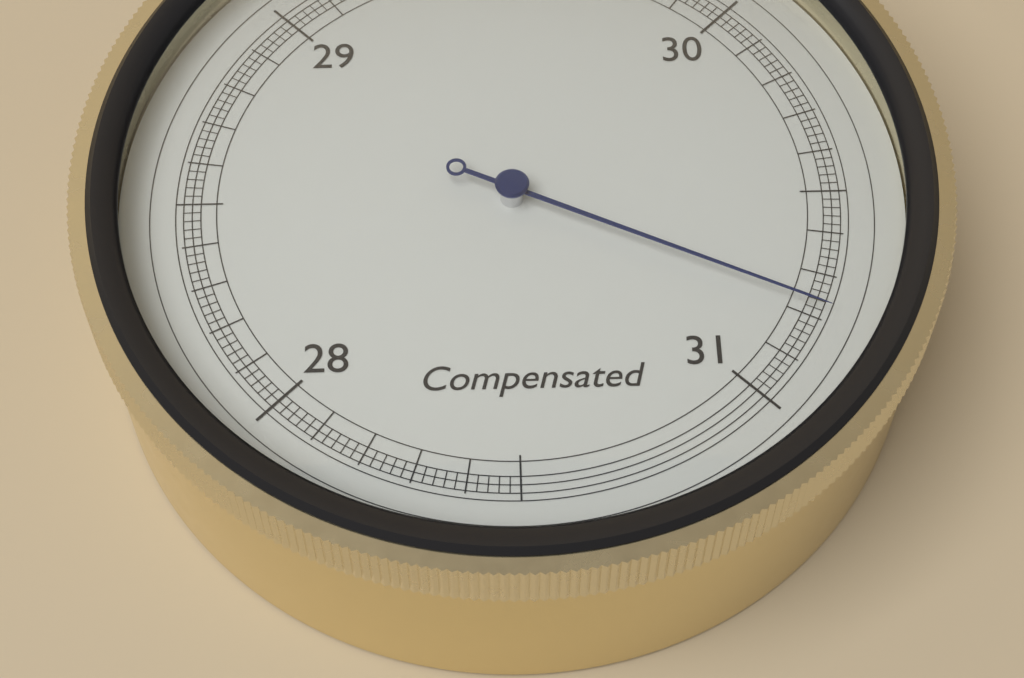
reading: 30.78 inHg
